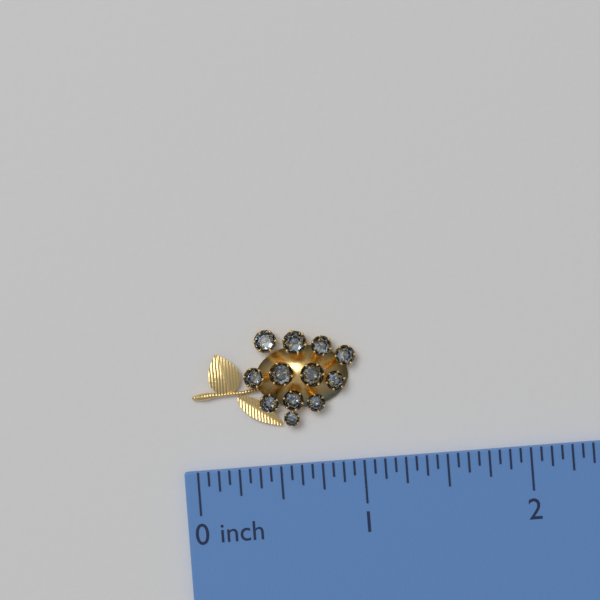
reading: 1.0000 inch
